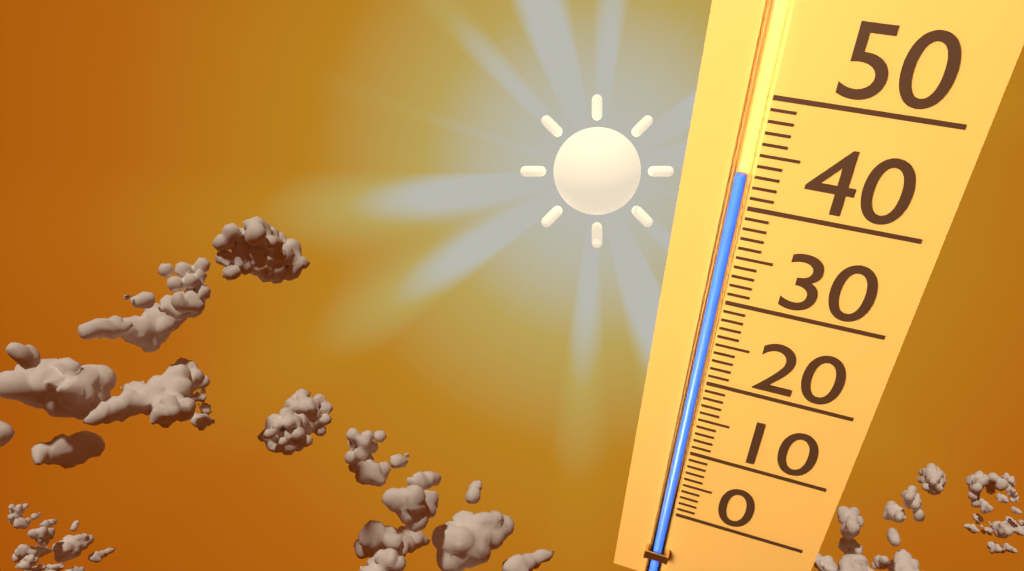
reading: 43 (no unit)
